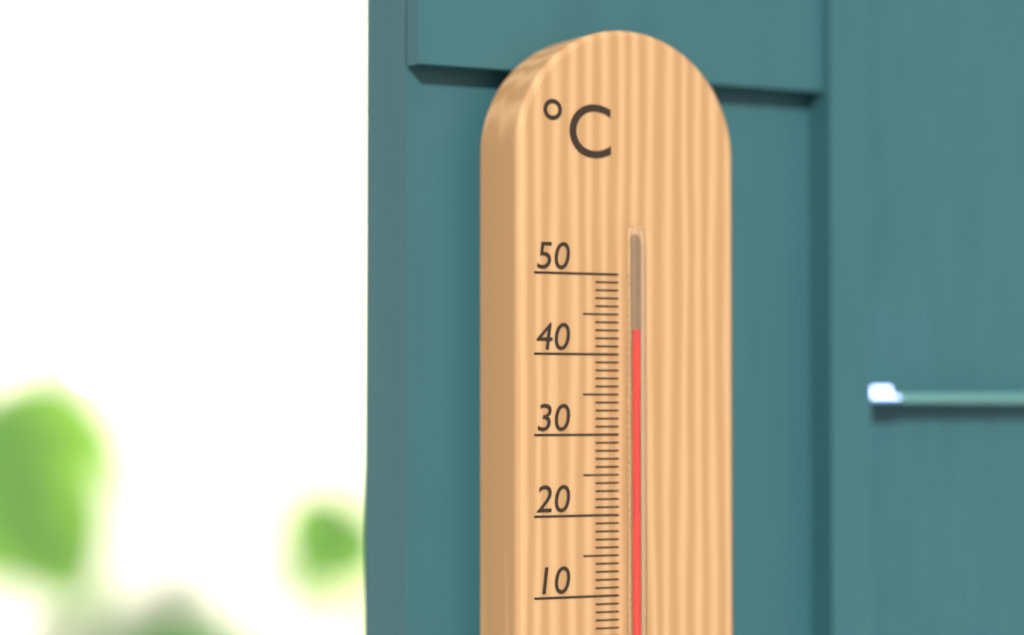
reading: 43 °C
